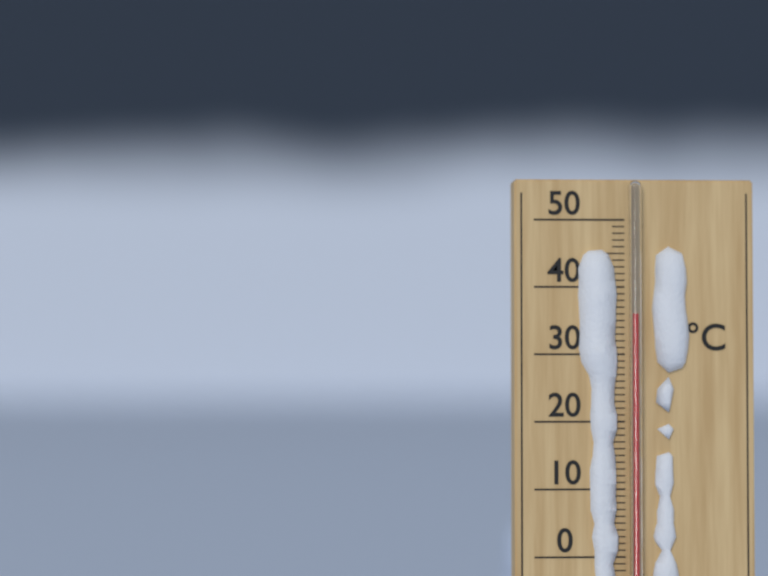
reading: 36 °C
